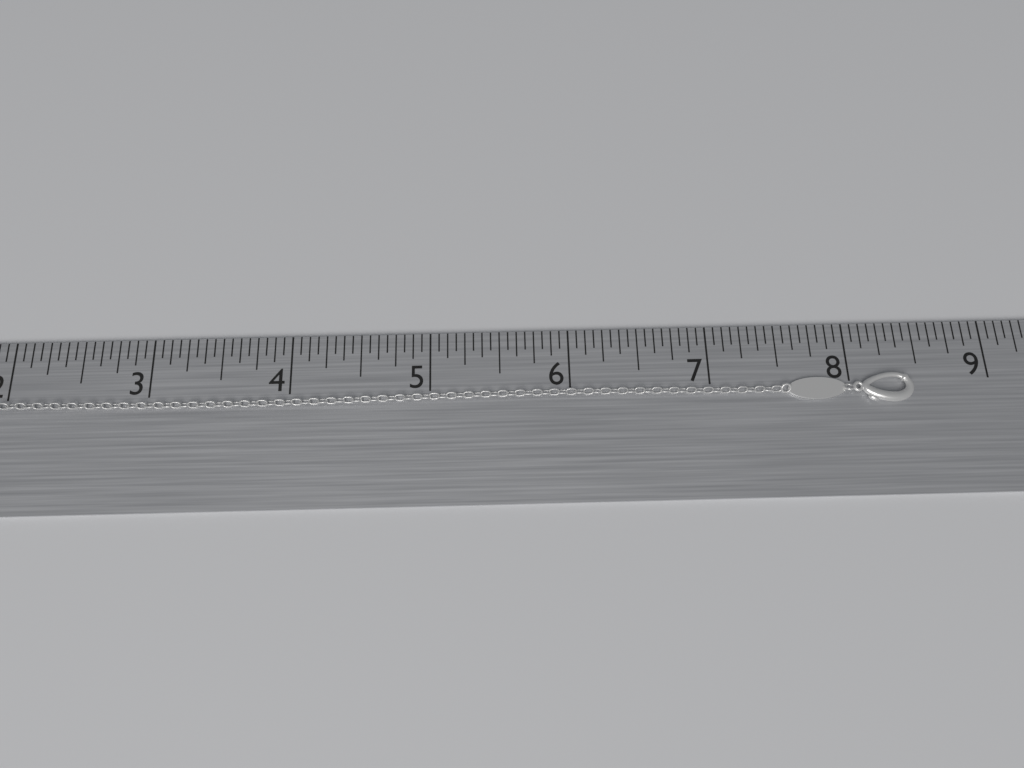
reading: 8.4375 in
